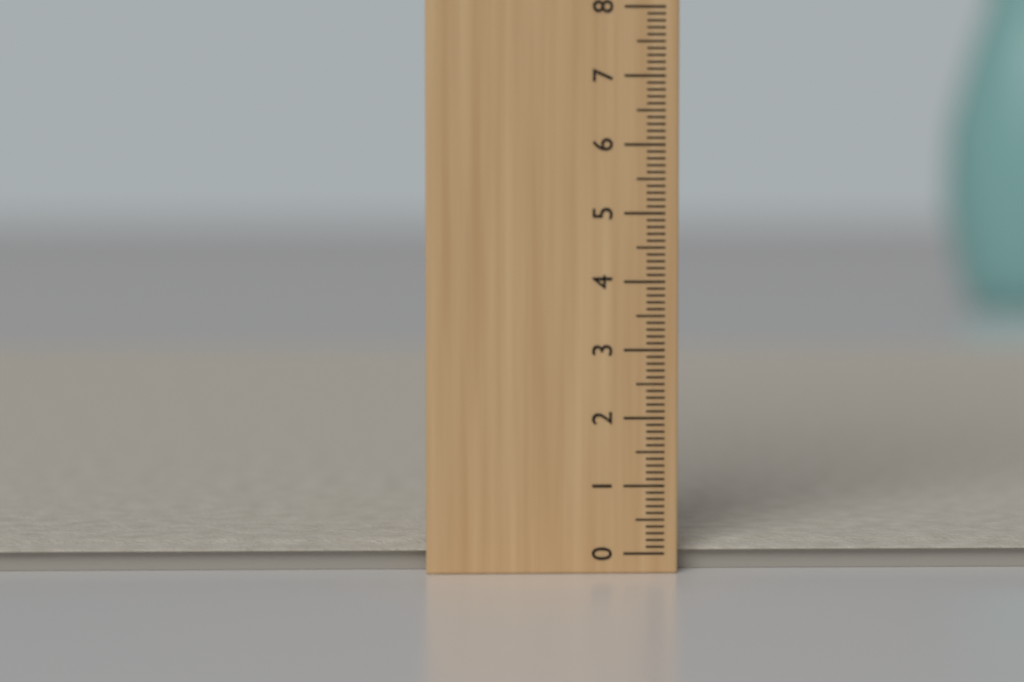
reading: 0.1 (no unit)
